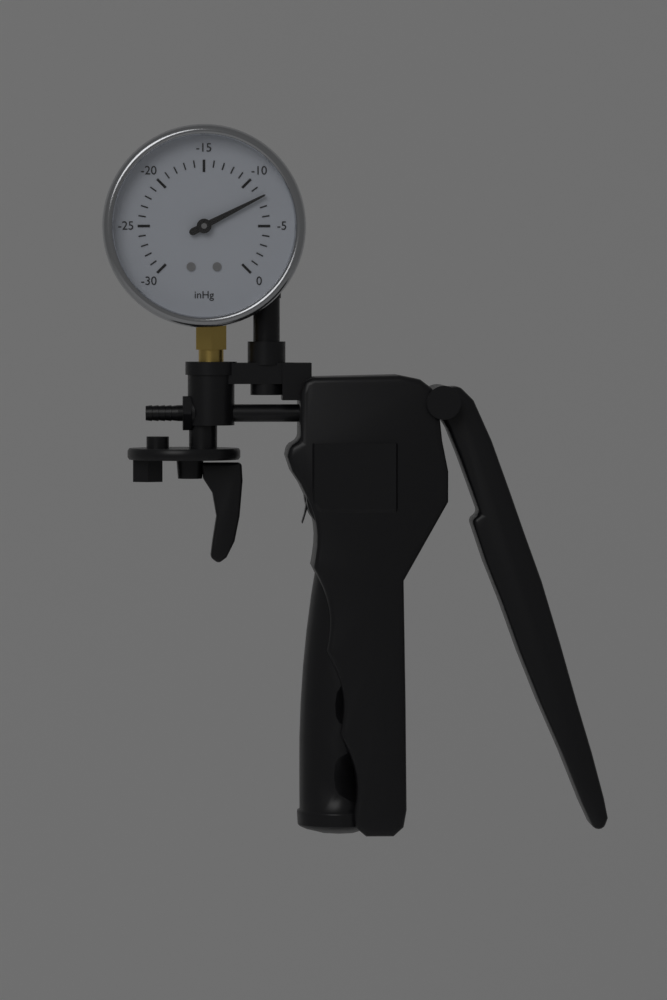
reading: -8 inHg
